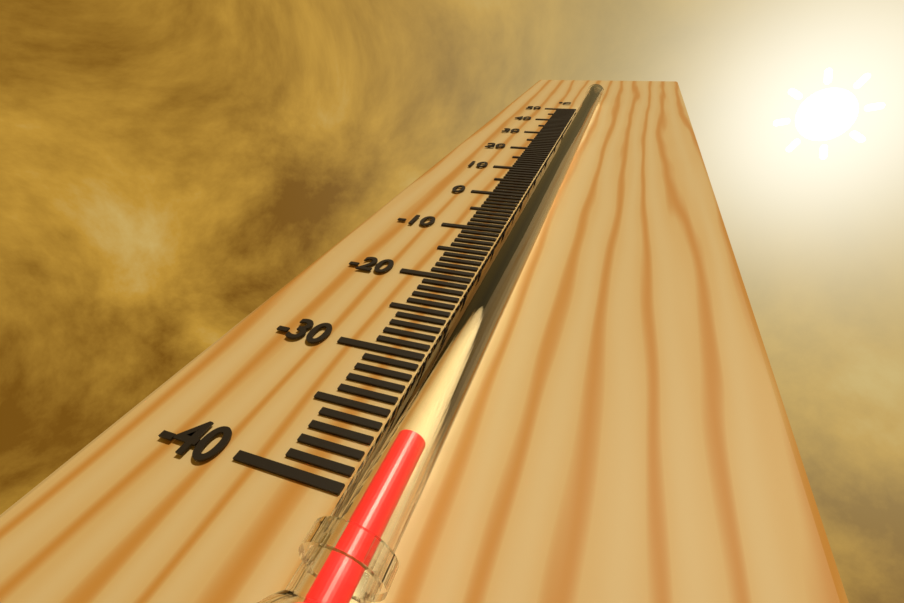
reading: -38 °C
